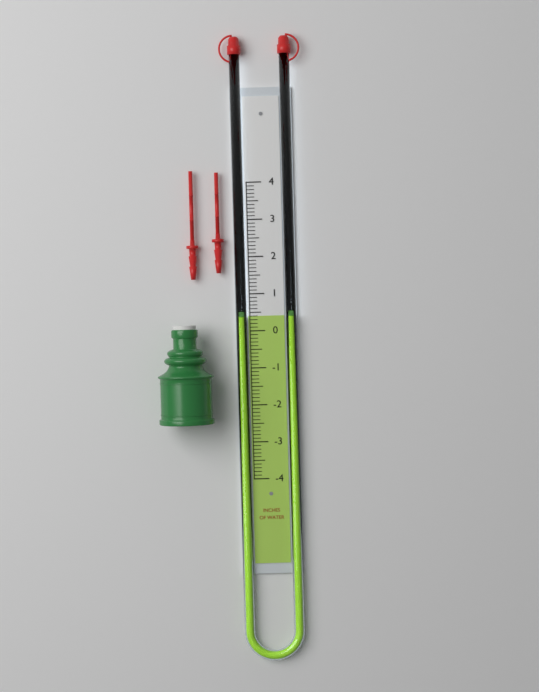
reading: 0.4 in
